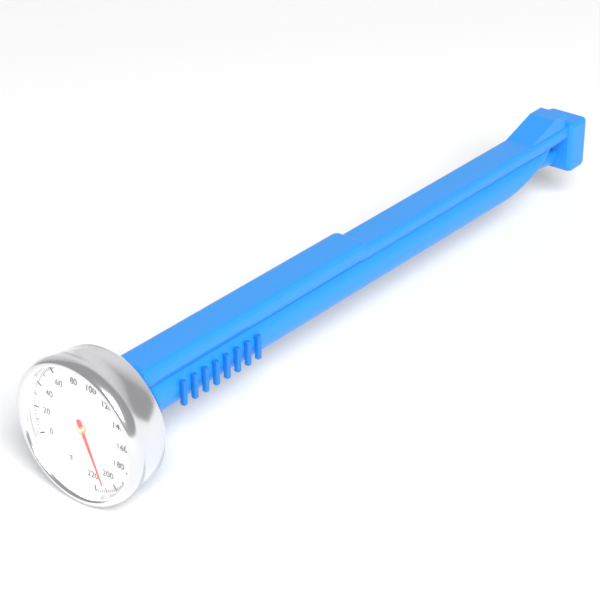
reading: 210 °F
